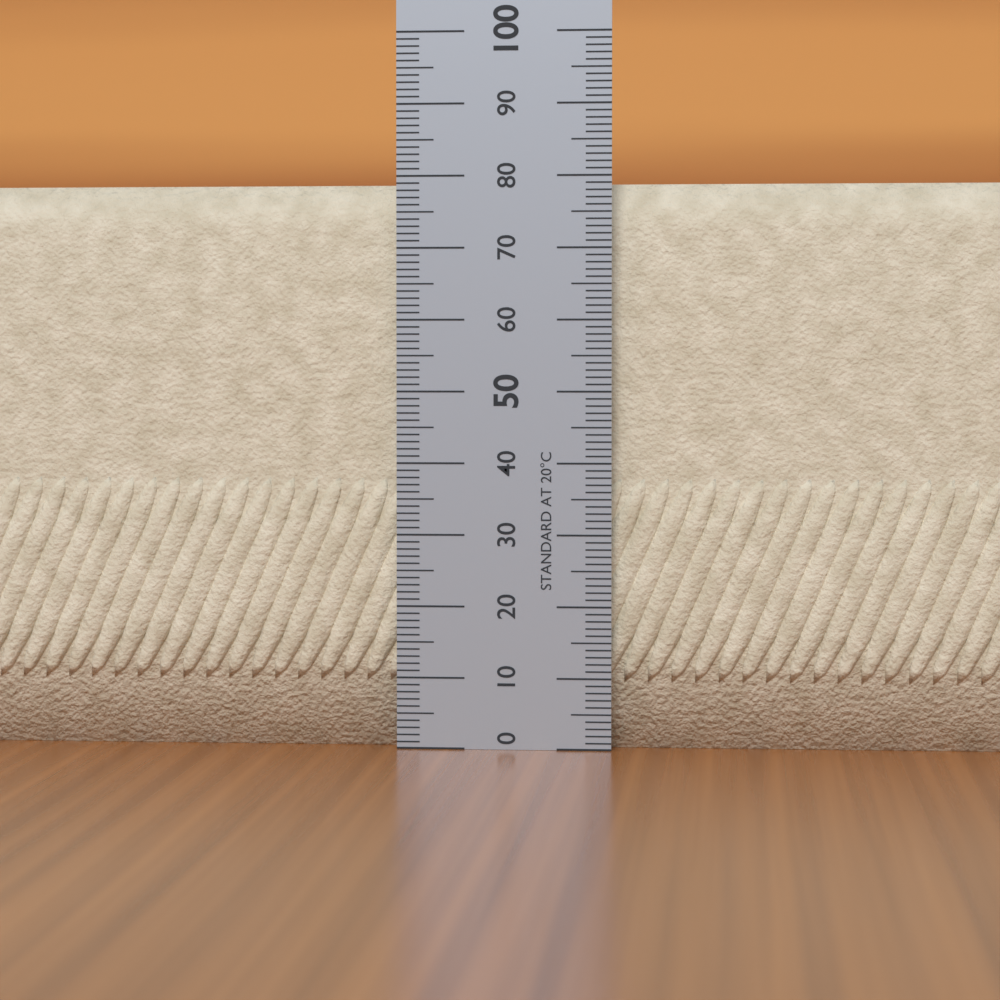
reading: 79 (no unit)
